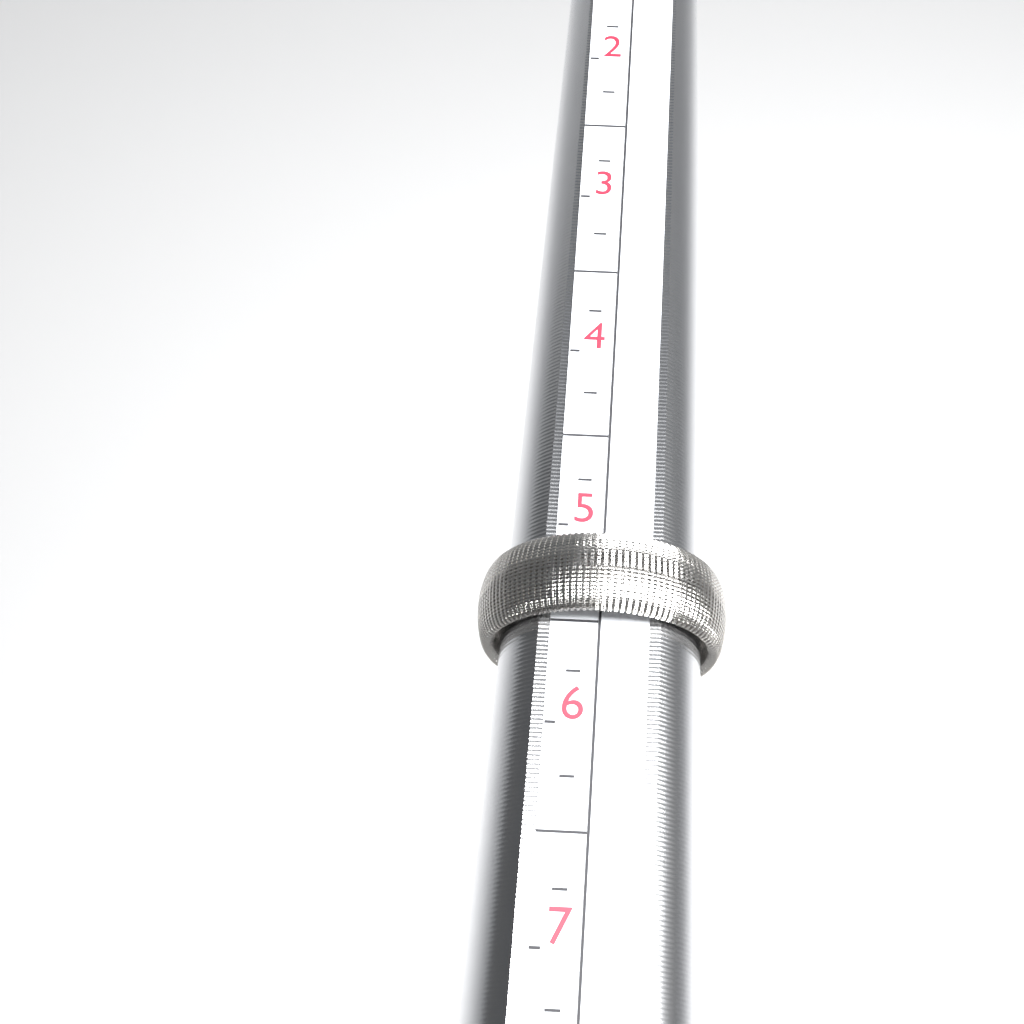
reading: 5.50 (no unit)
